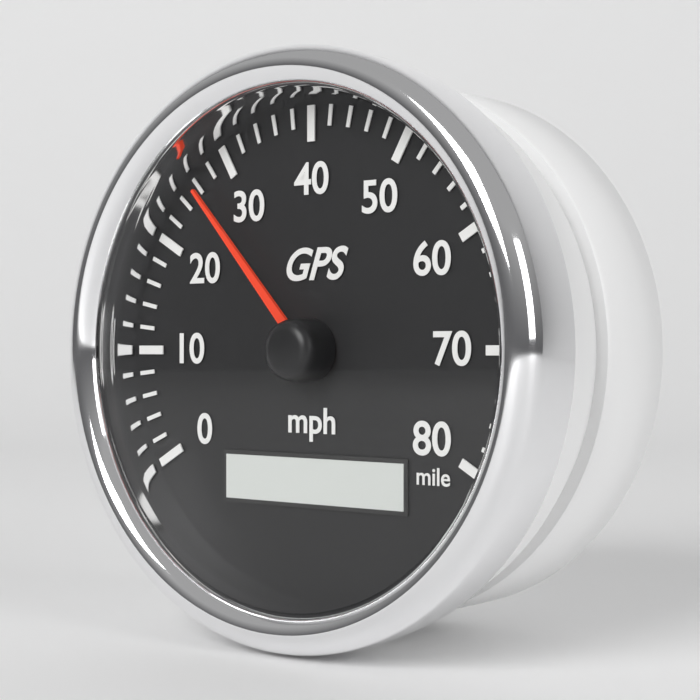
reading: 26 mph
